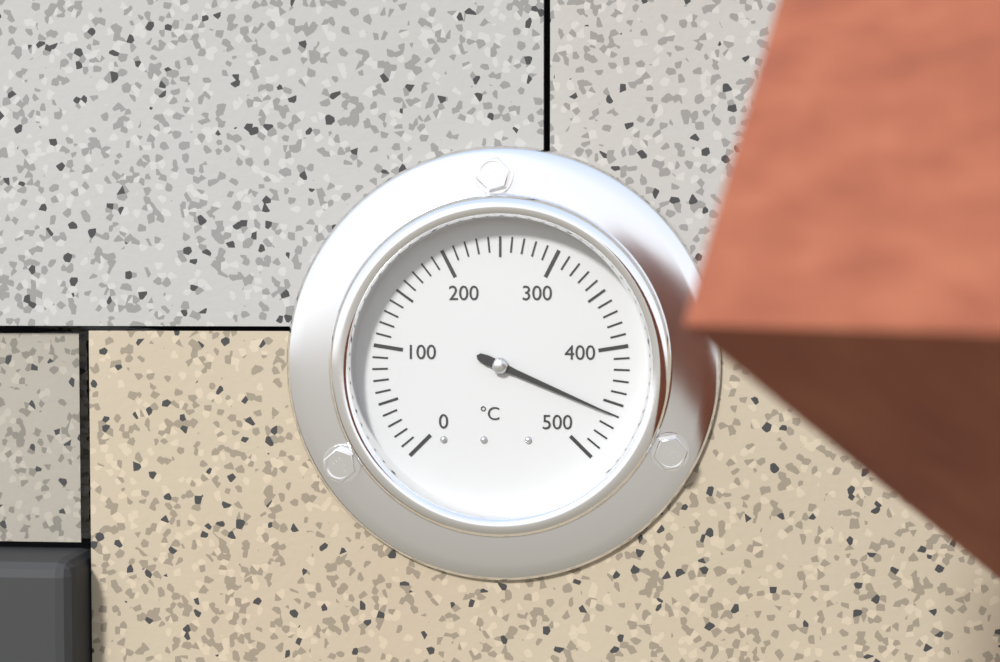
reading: 460 °C
